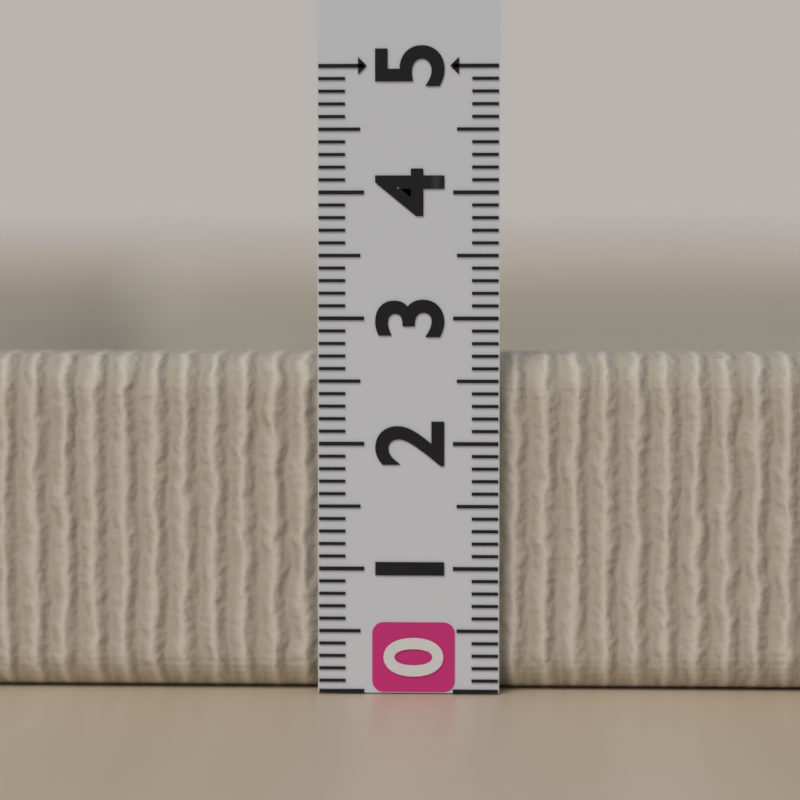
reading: 2.7 (no unit)
